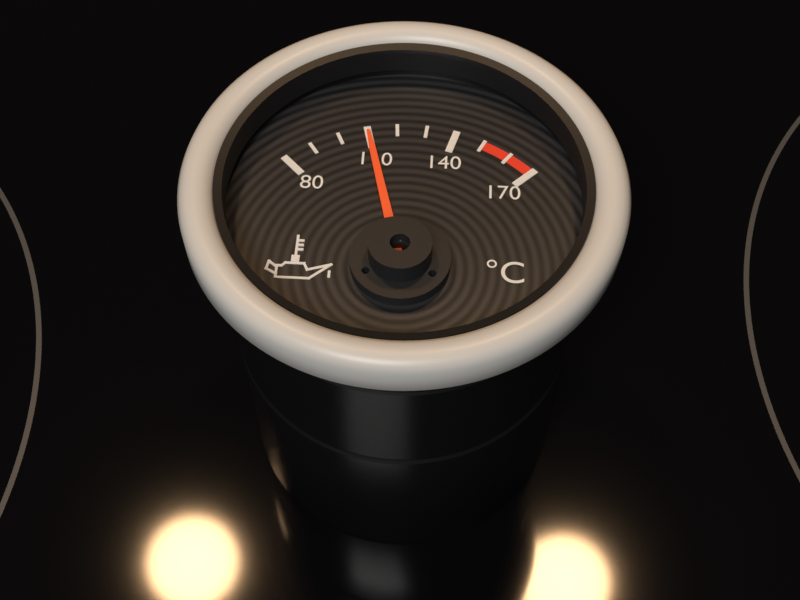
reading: 110 °C
